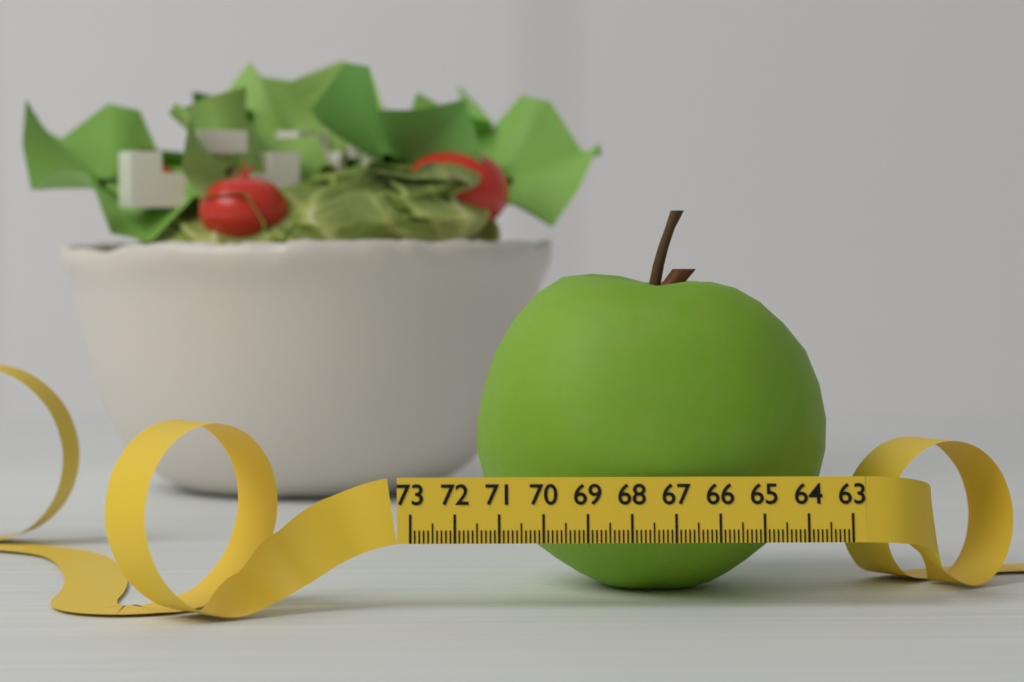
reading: 71.4 (no unit)
